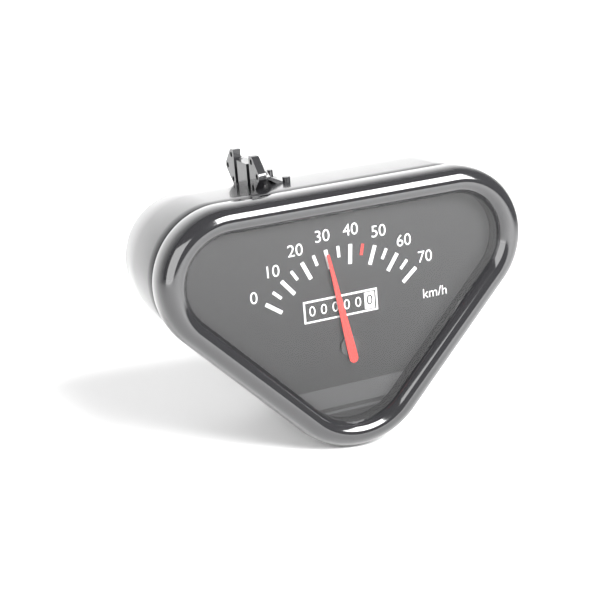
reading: 30 km/h
